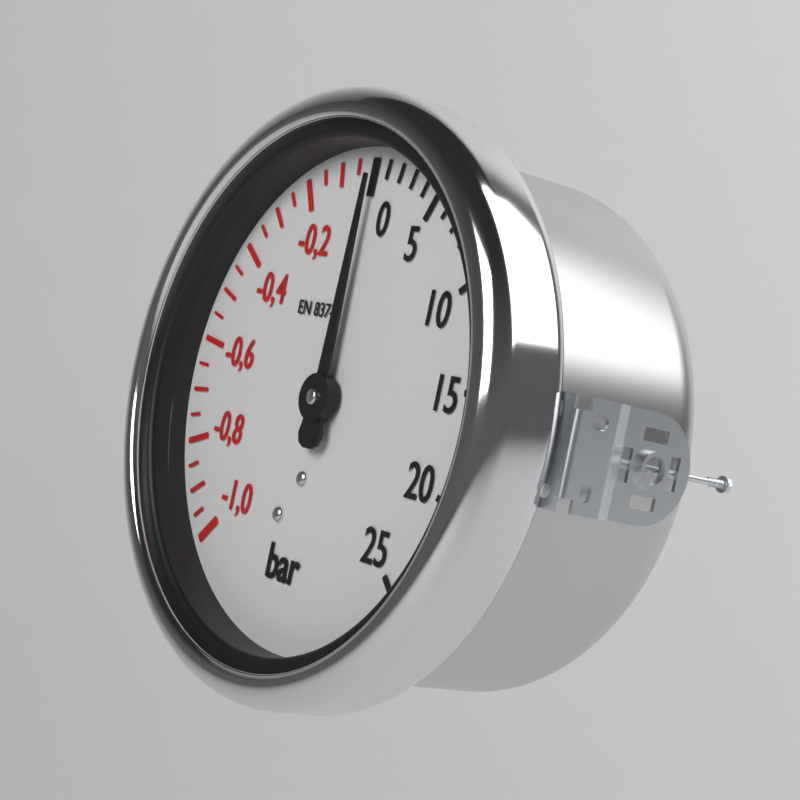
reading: 0 bar
